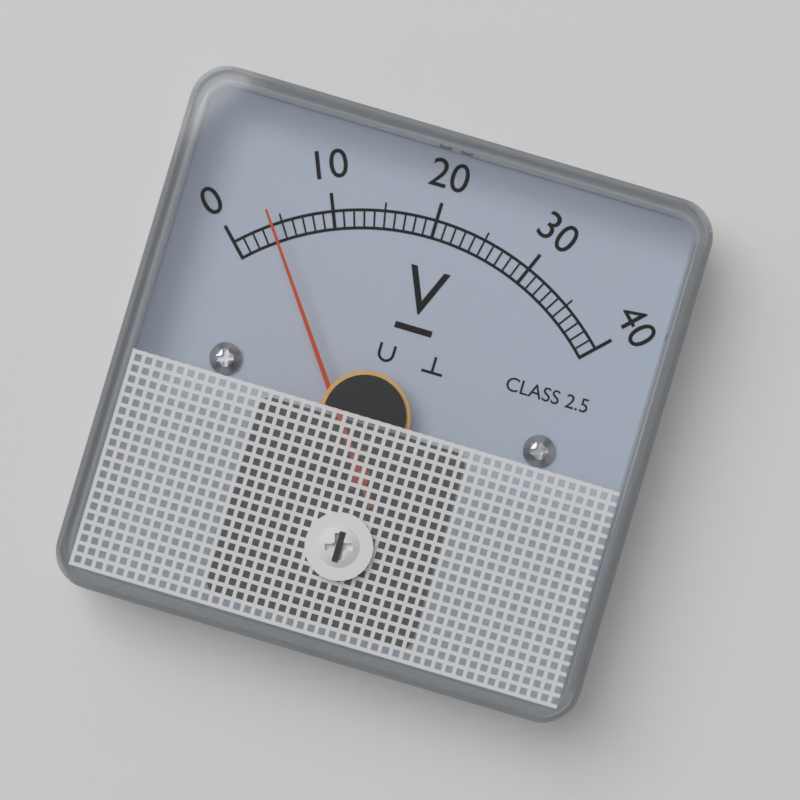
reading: 4 V
